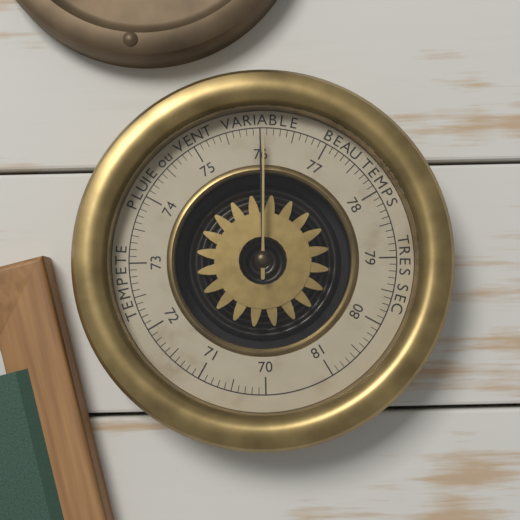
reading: 76.0 (no unit)
